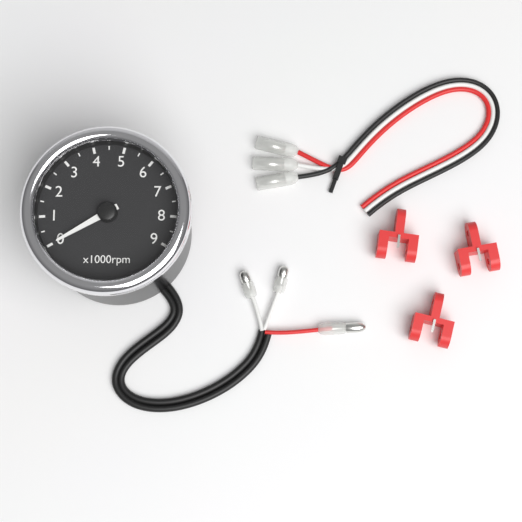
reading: 0 rpm
